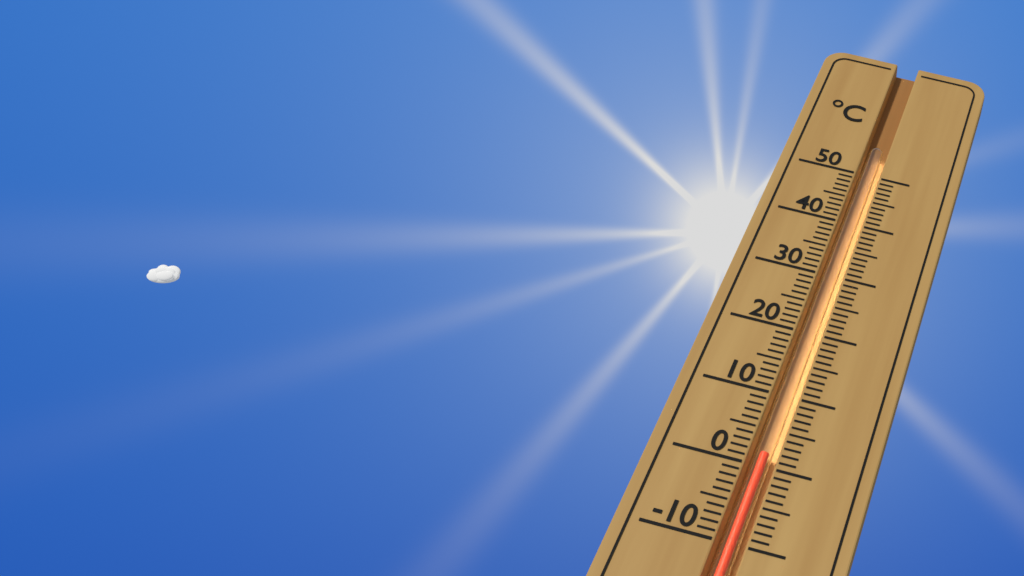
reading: 2 °C
